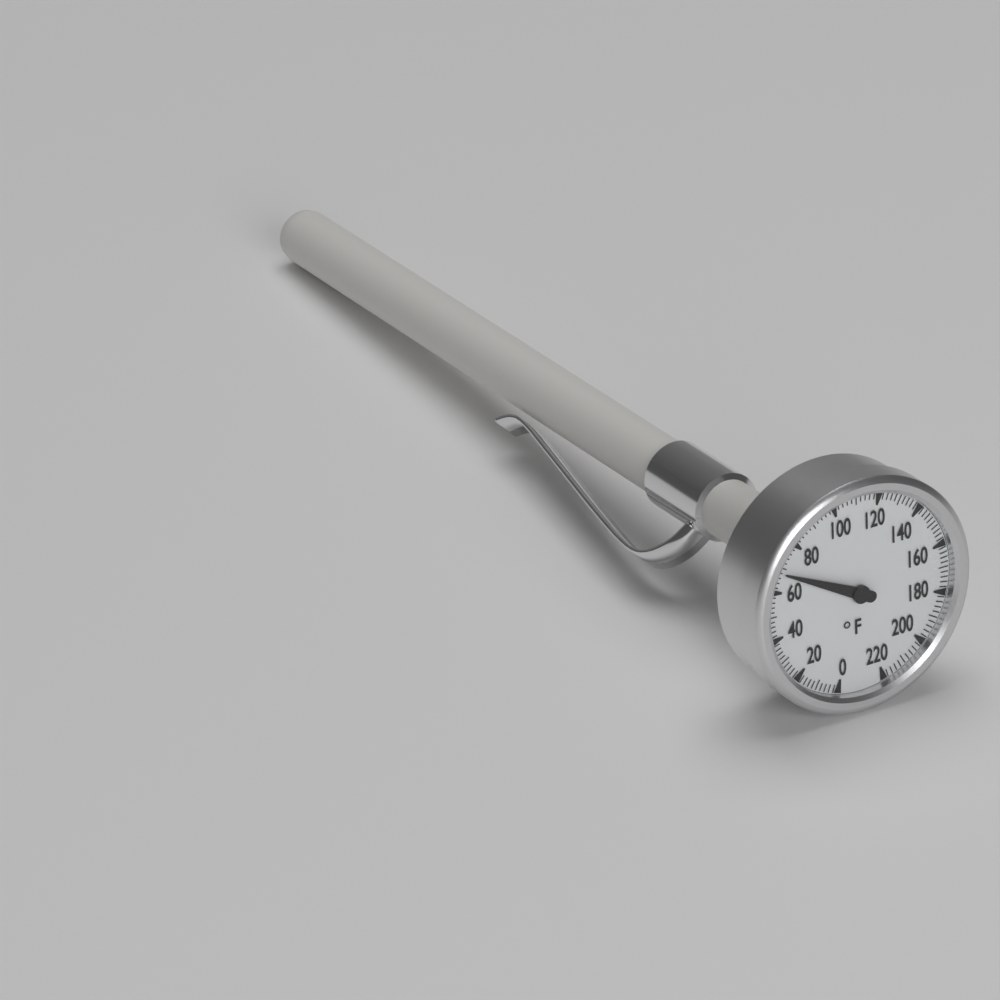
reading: 68 °F
